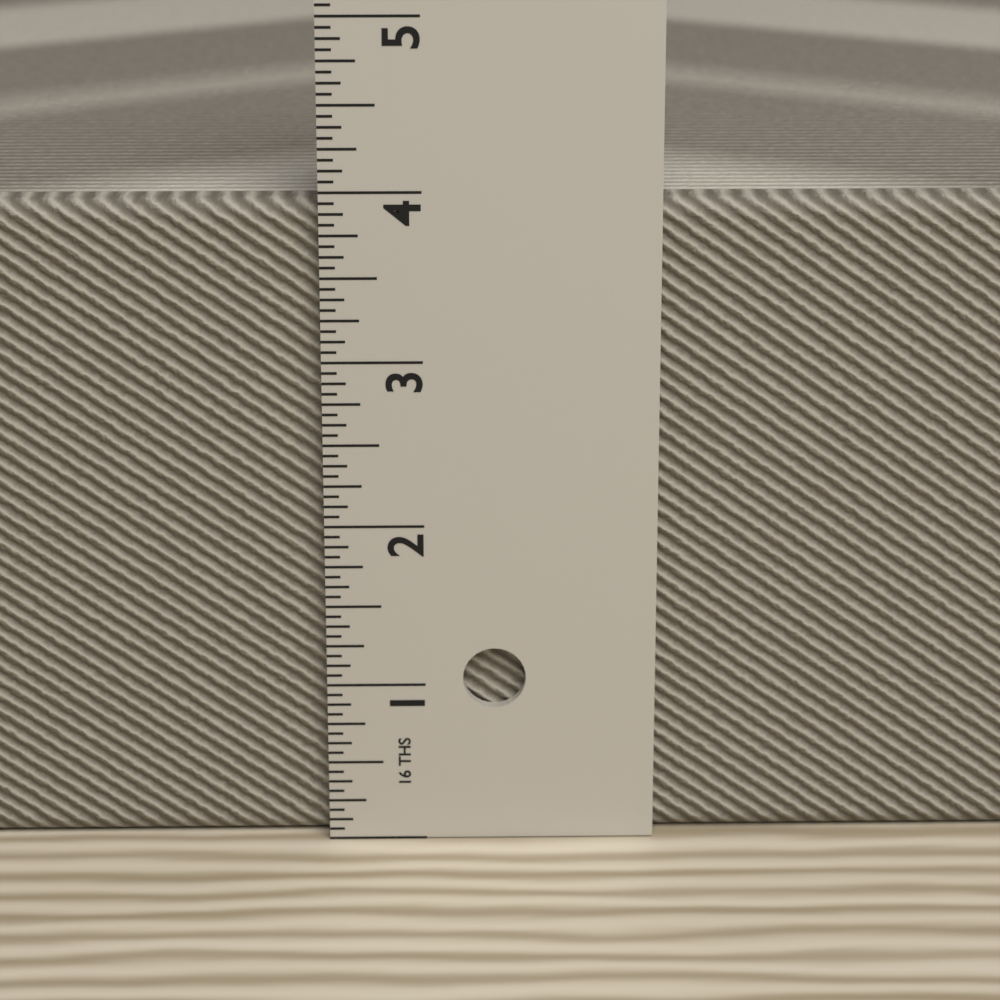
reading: 3.9375 in
